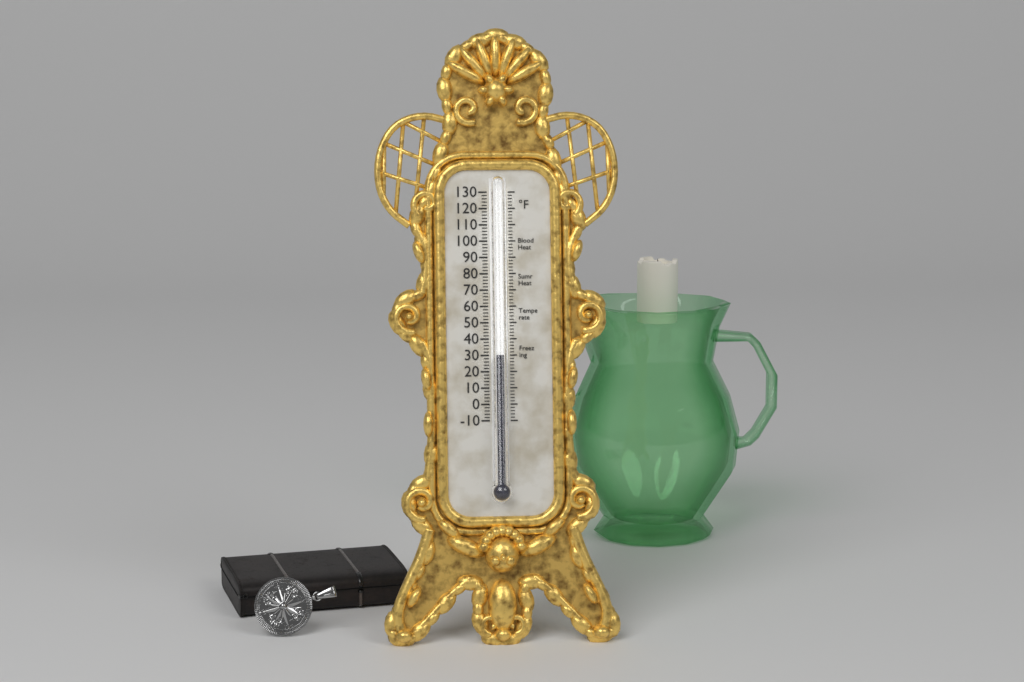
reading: 30 °F
